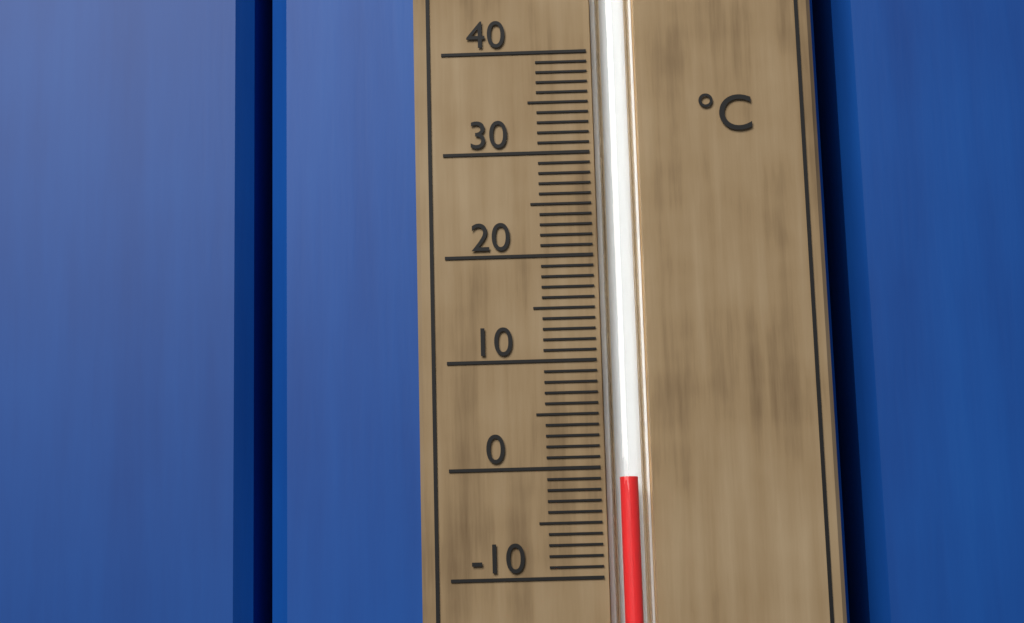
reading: -1 °C
